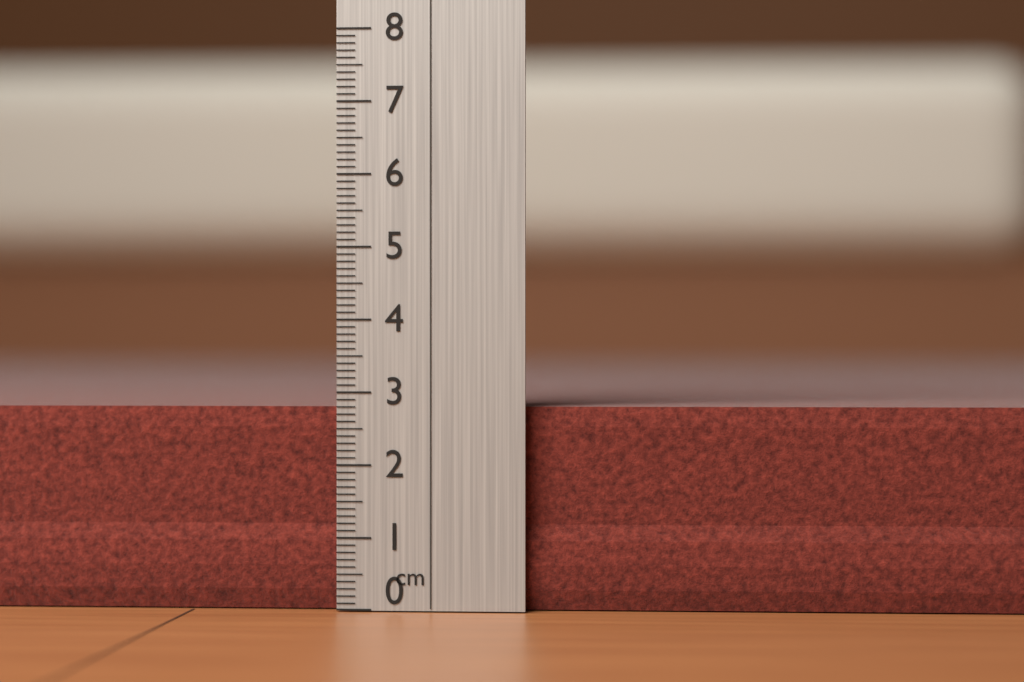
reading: 2.8 cm
